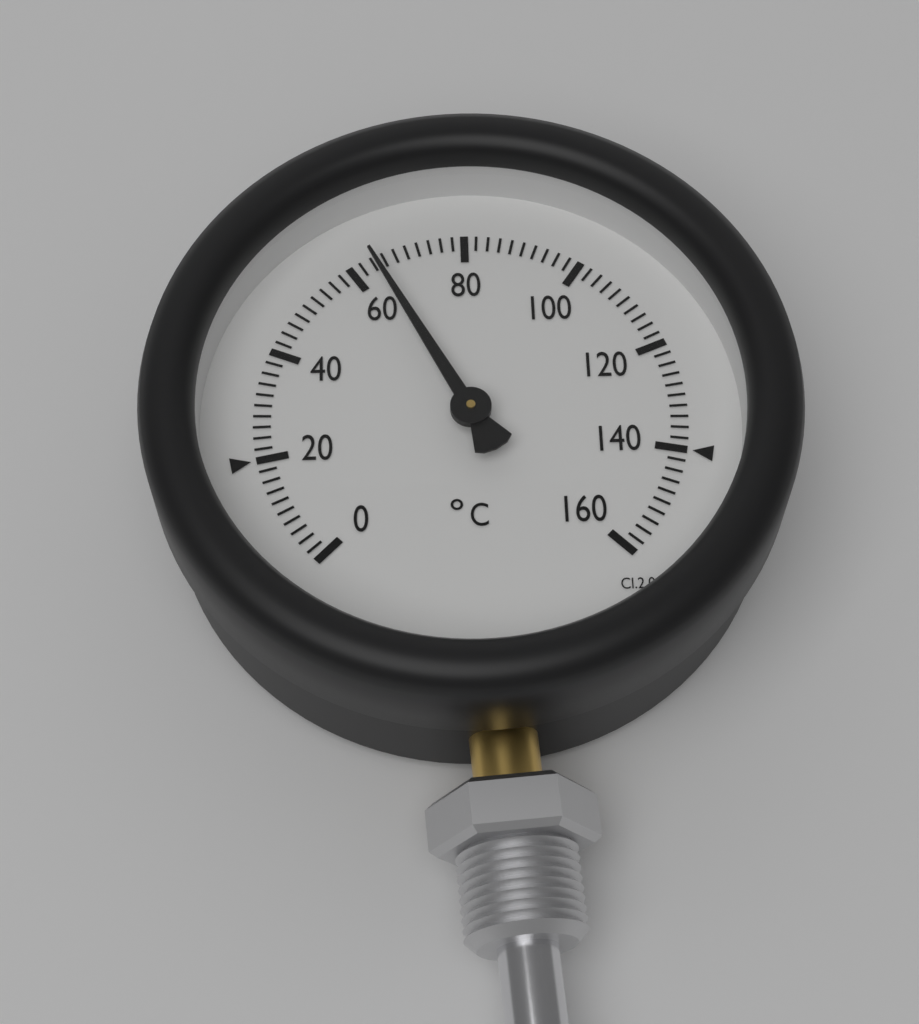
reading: 64 °C
